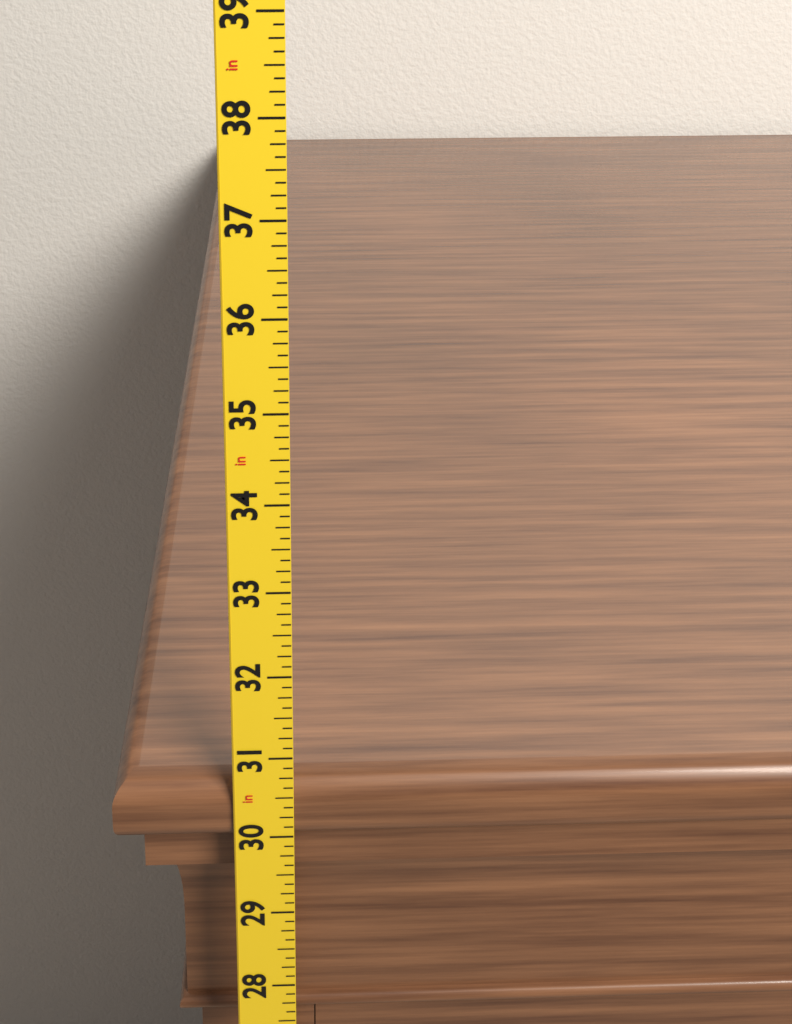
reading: 30.625 in
